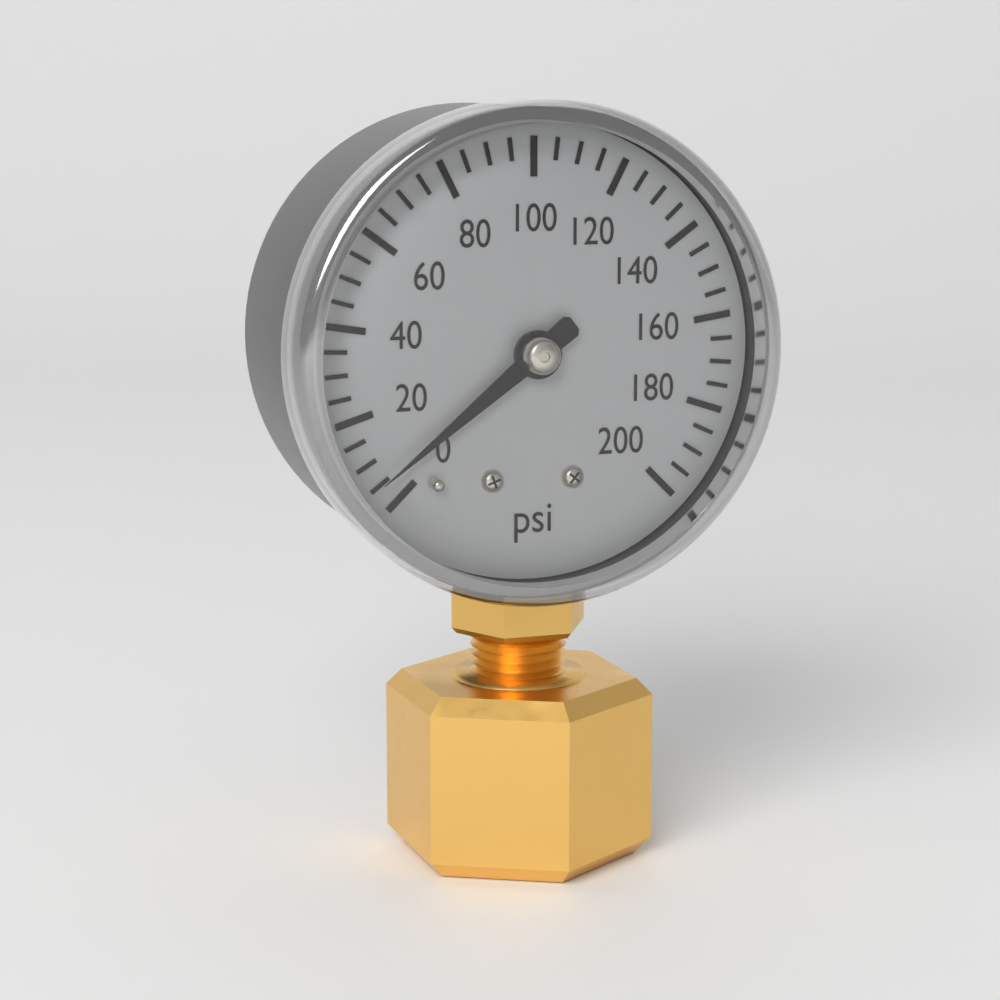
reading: 5 psi
